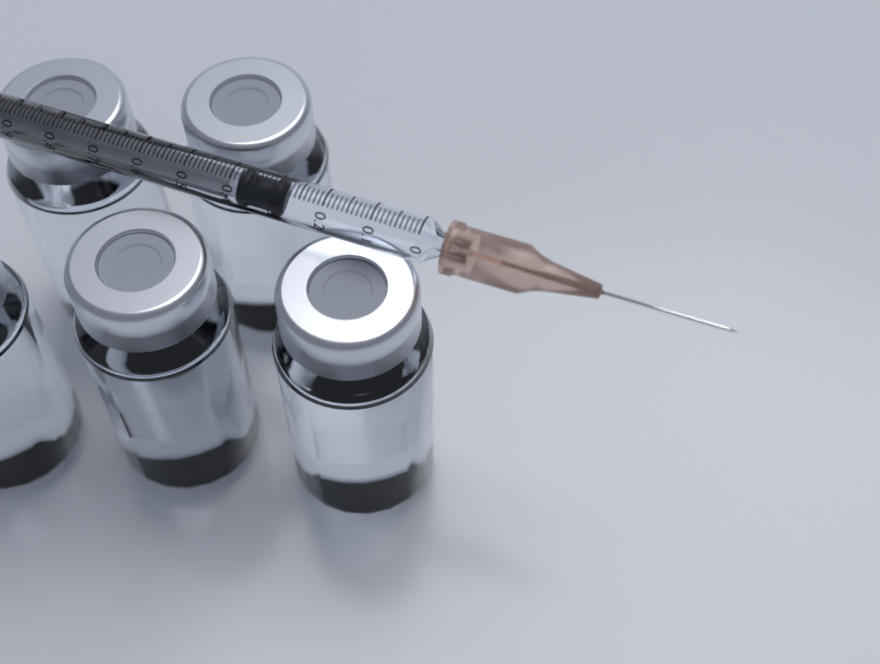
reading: 0.28 ml
